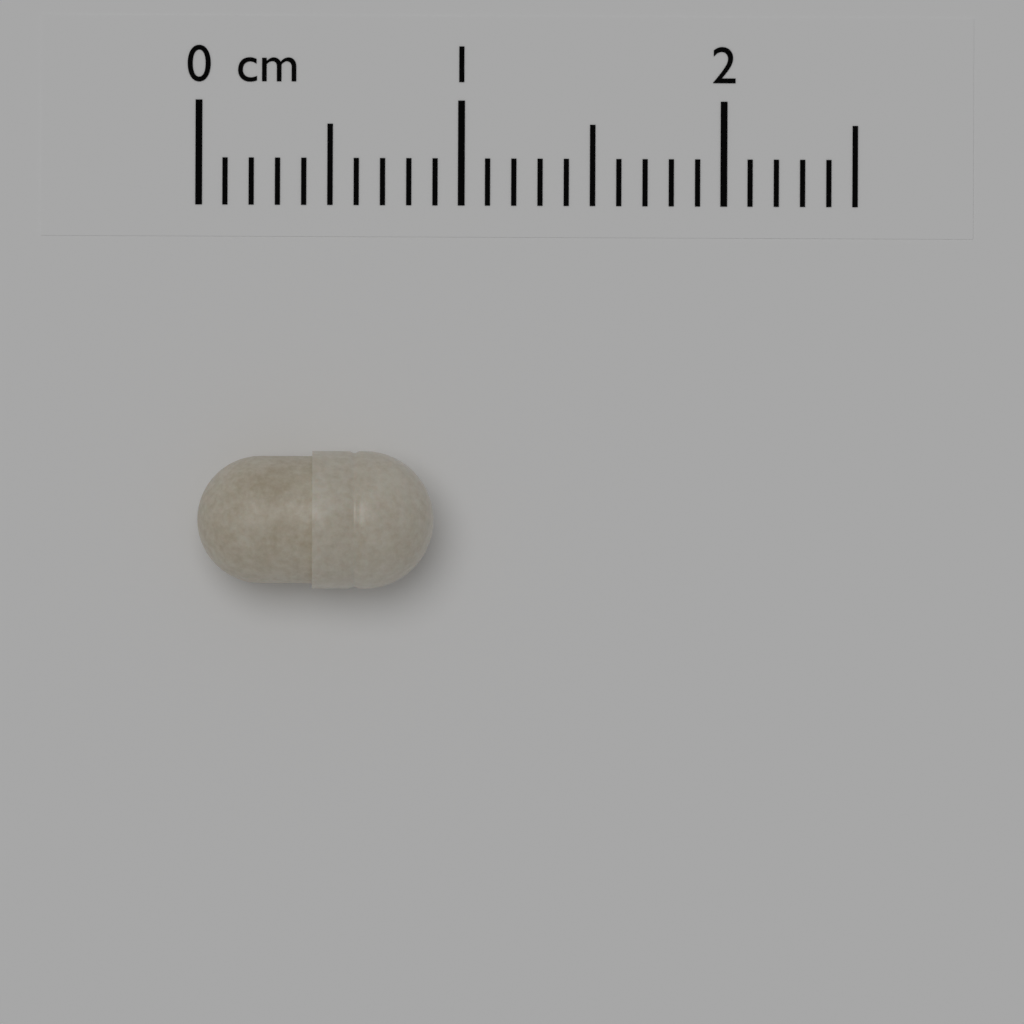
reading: 0.9 cm
